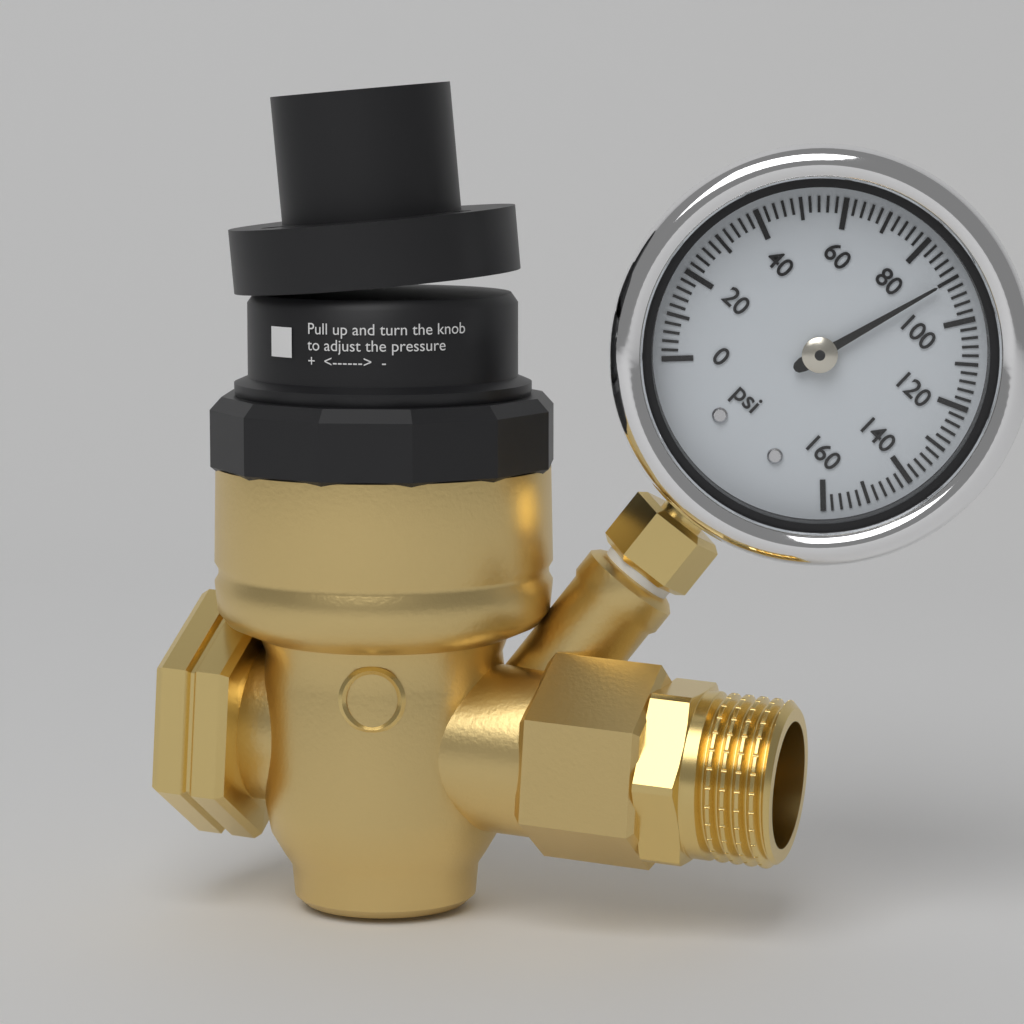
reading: 90 psi
